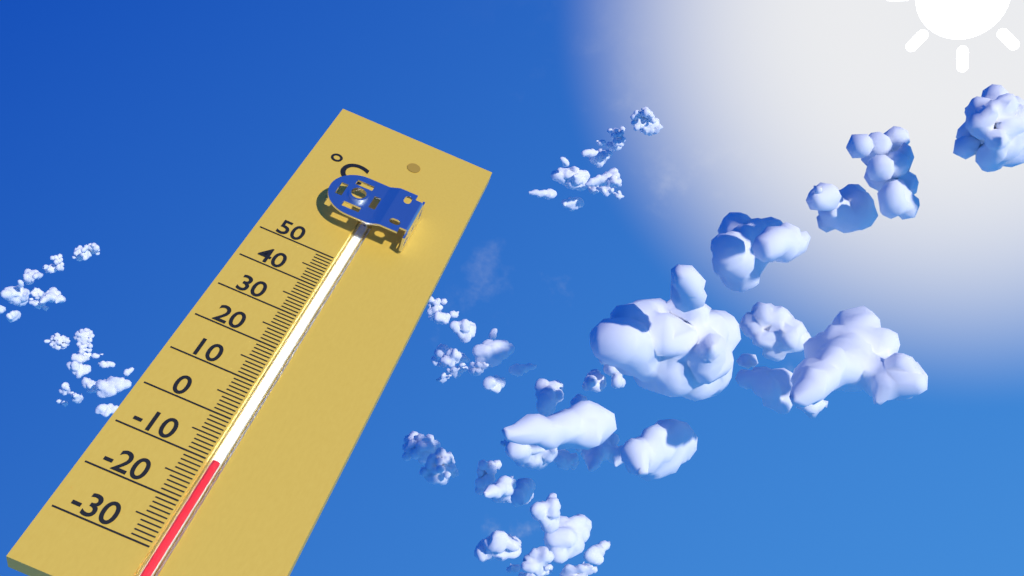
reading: -10 °C
